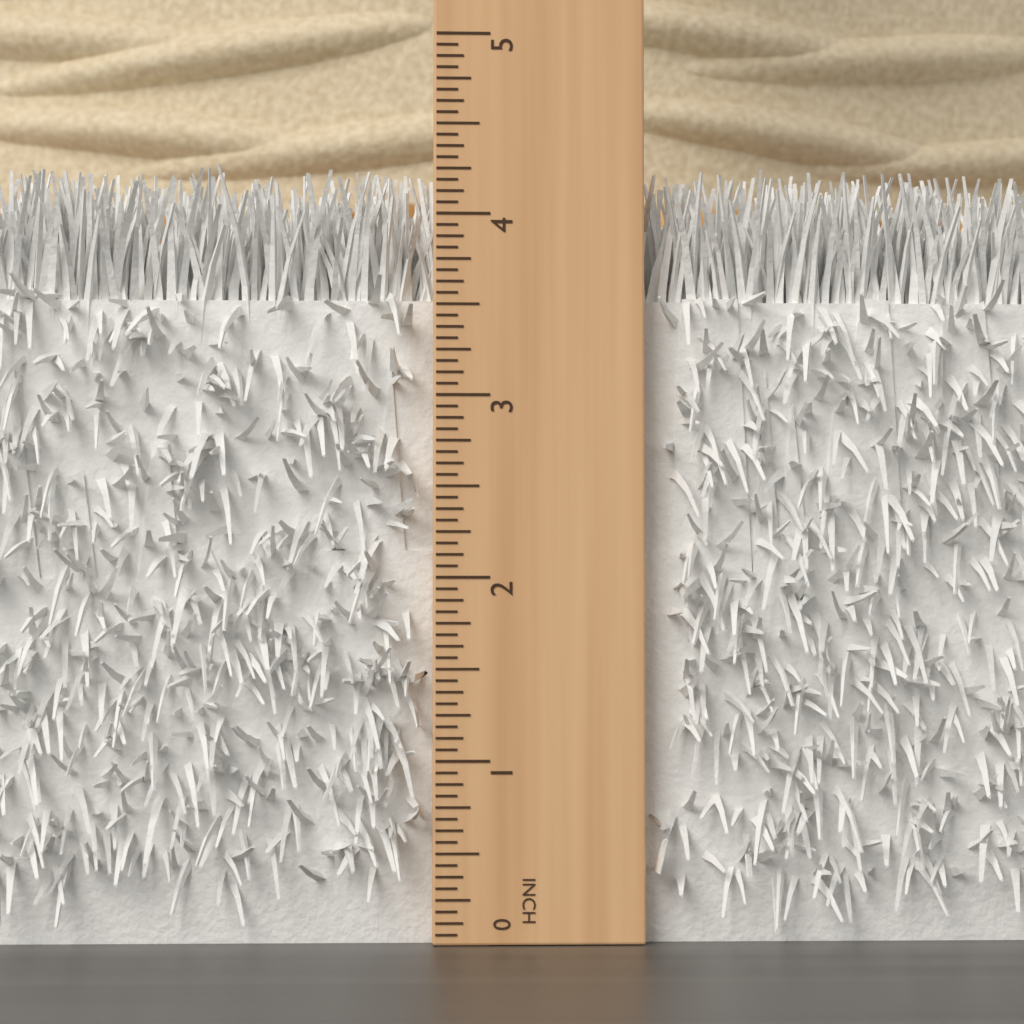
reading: 4.2500 in
